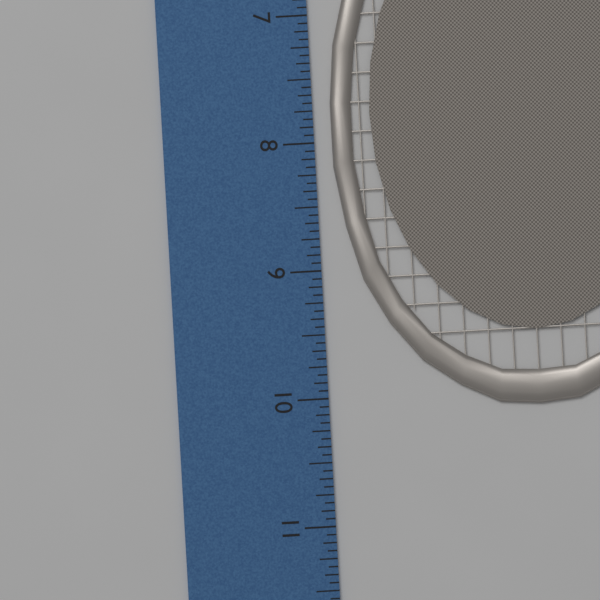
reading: 10.1250 inch
